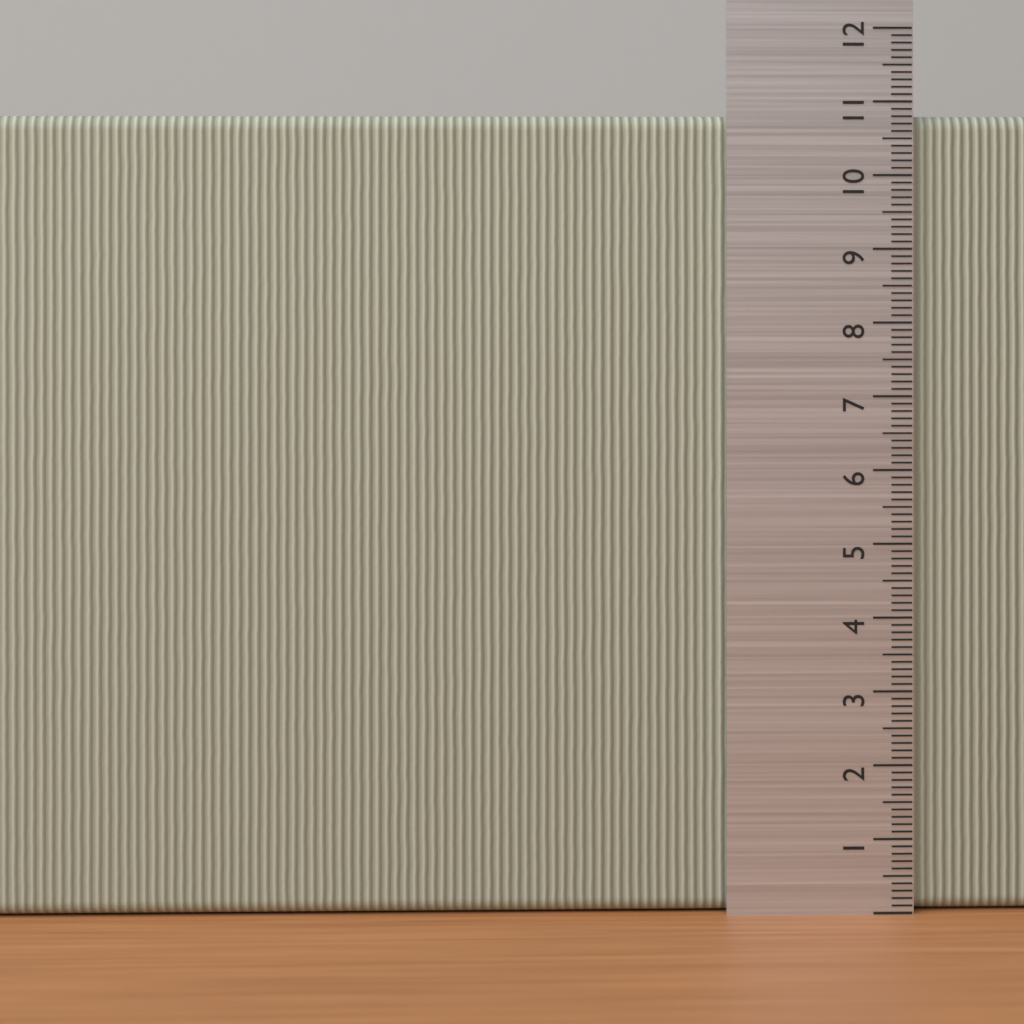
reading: 10.8 (no unit)
